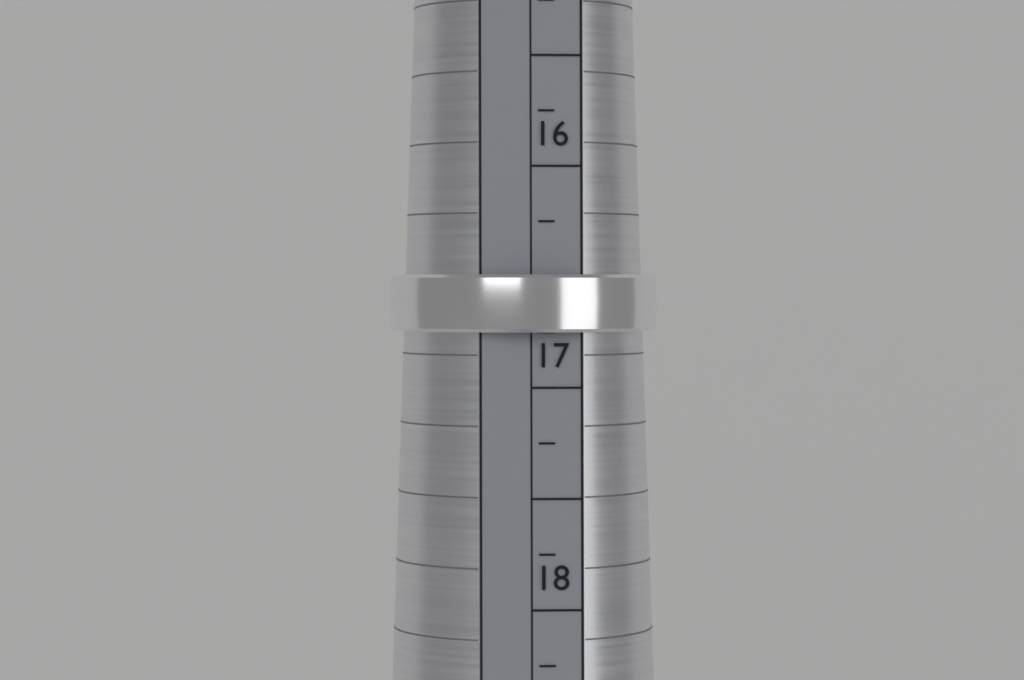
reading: 16.75 mm
